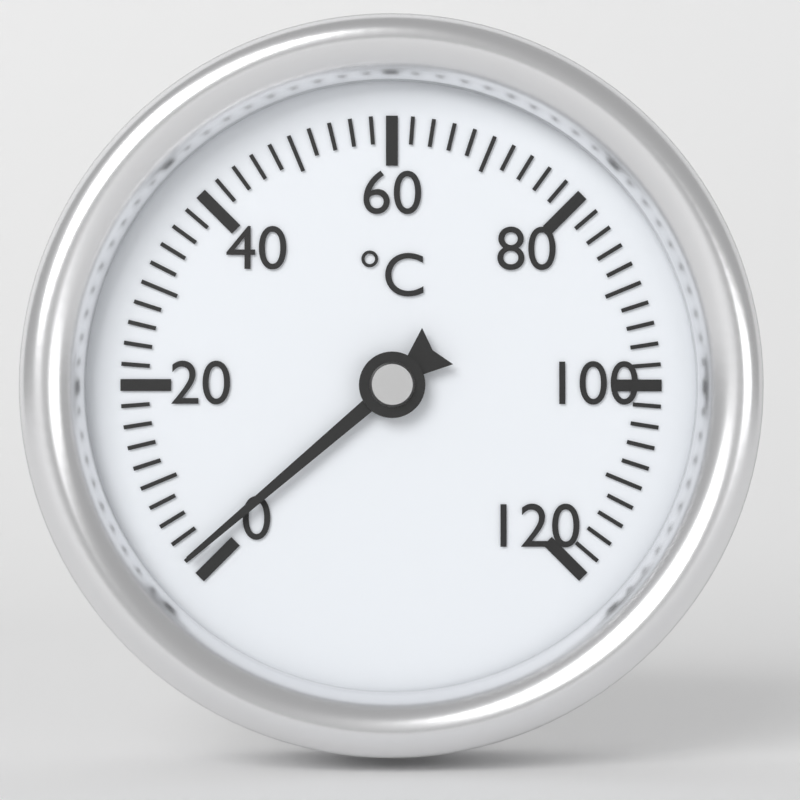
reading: 2 °C
